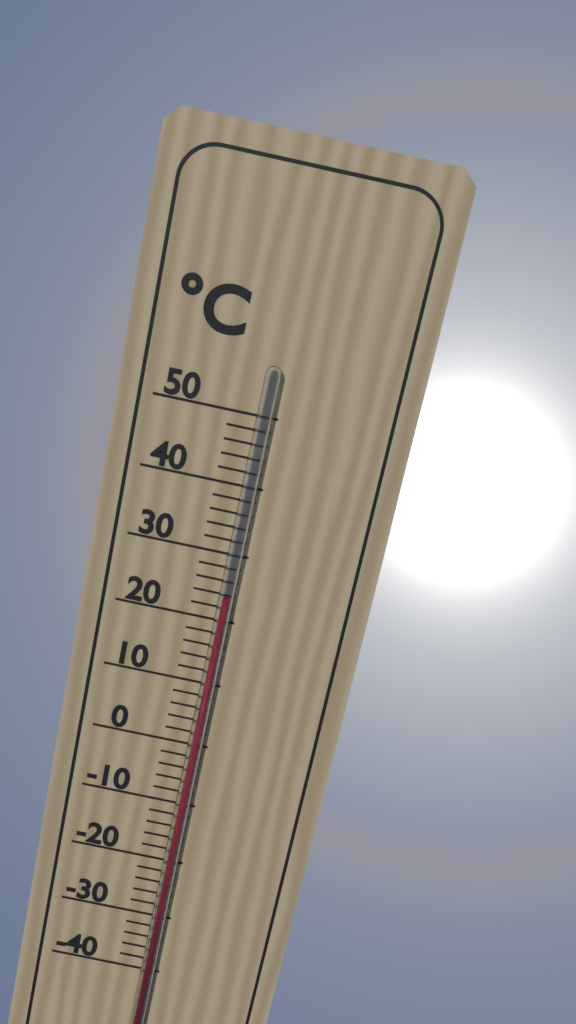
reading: 24 °C
